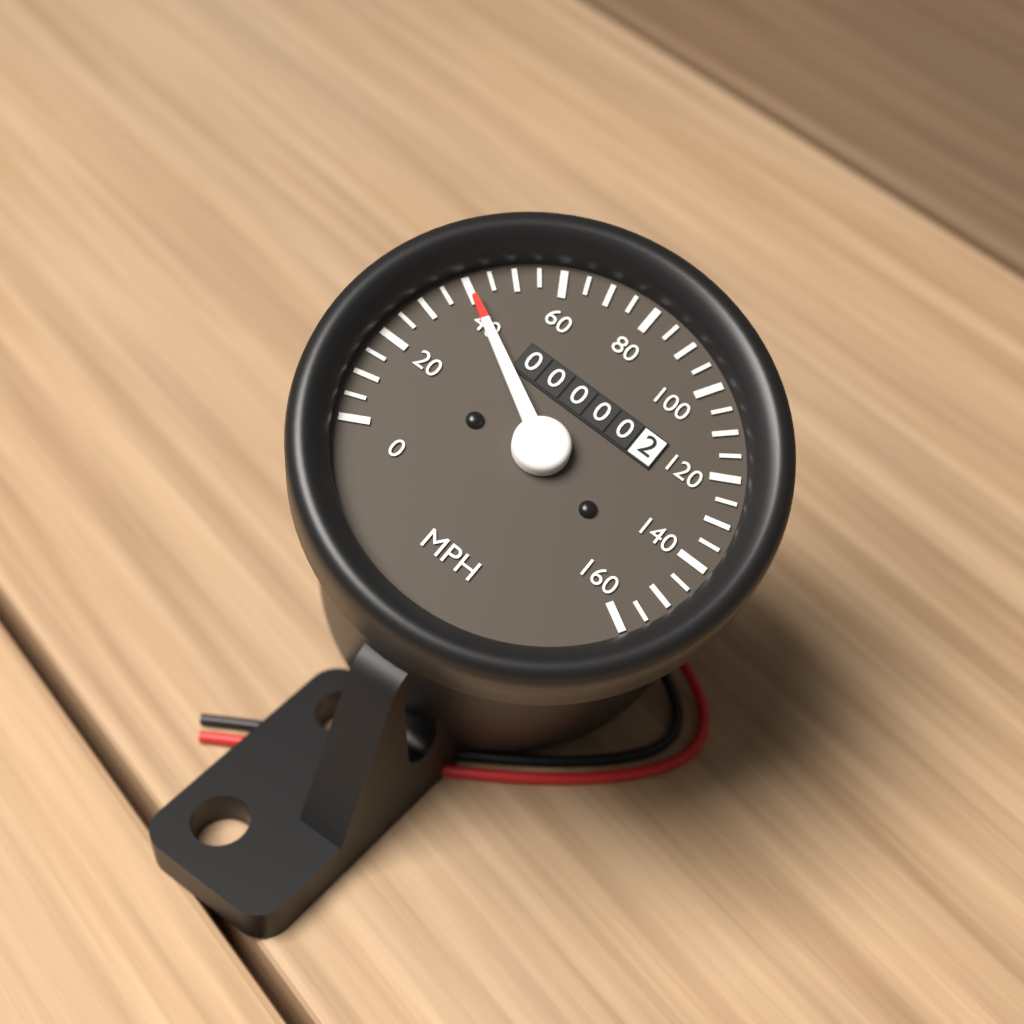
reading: 40 MPH
